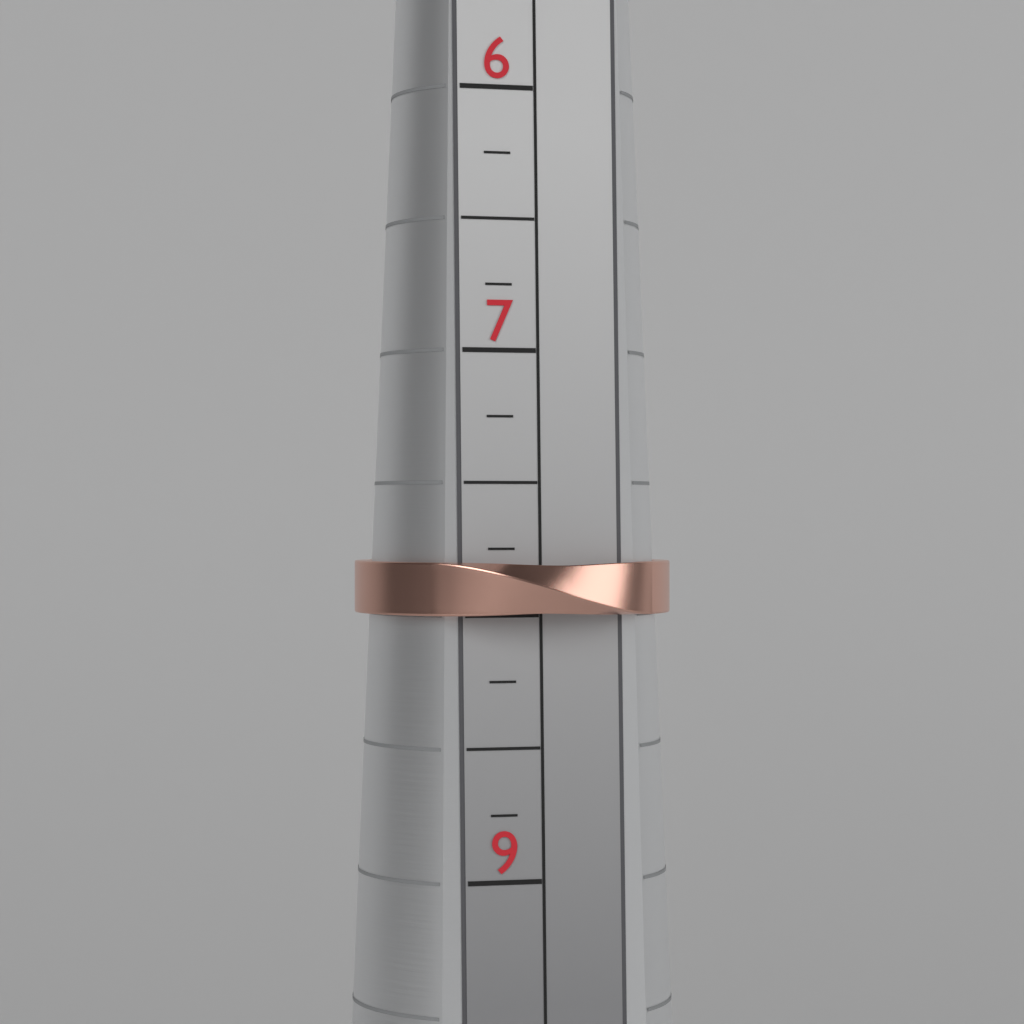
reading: 8.00 (no unit)
